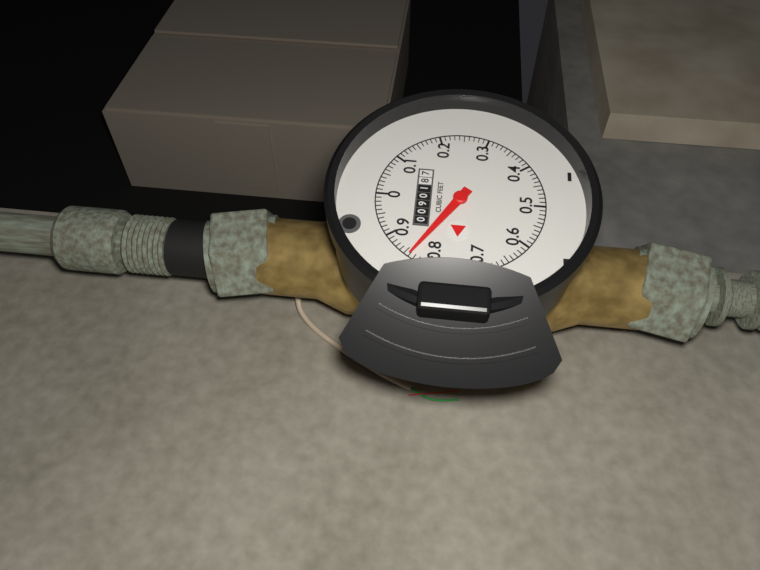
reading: 0.84 cubic feet
